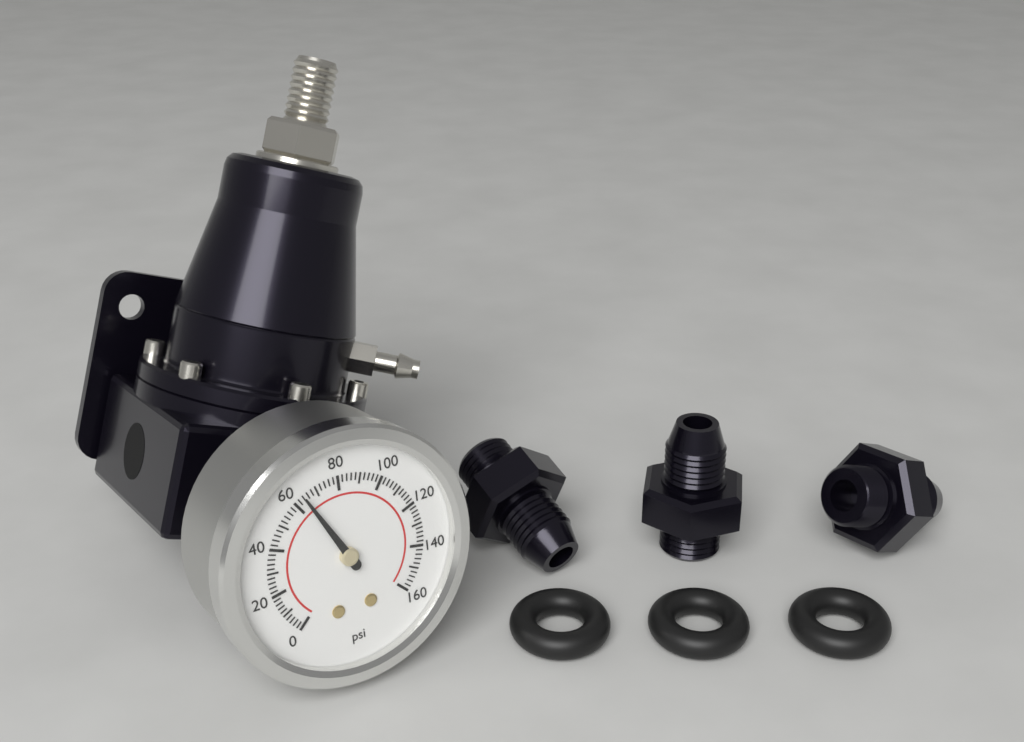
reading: 64 psi
